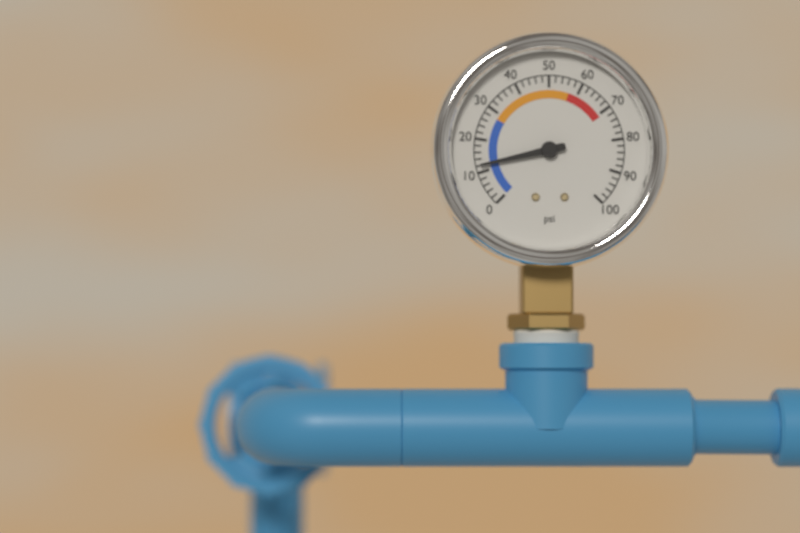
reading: 12 psi
